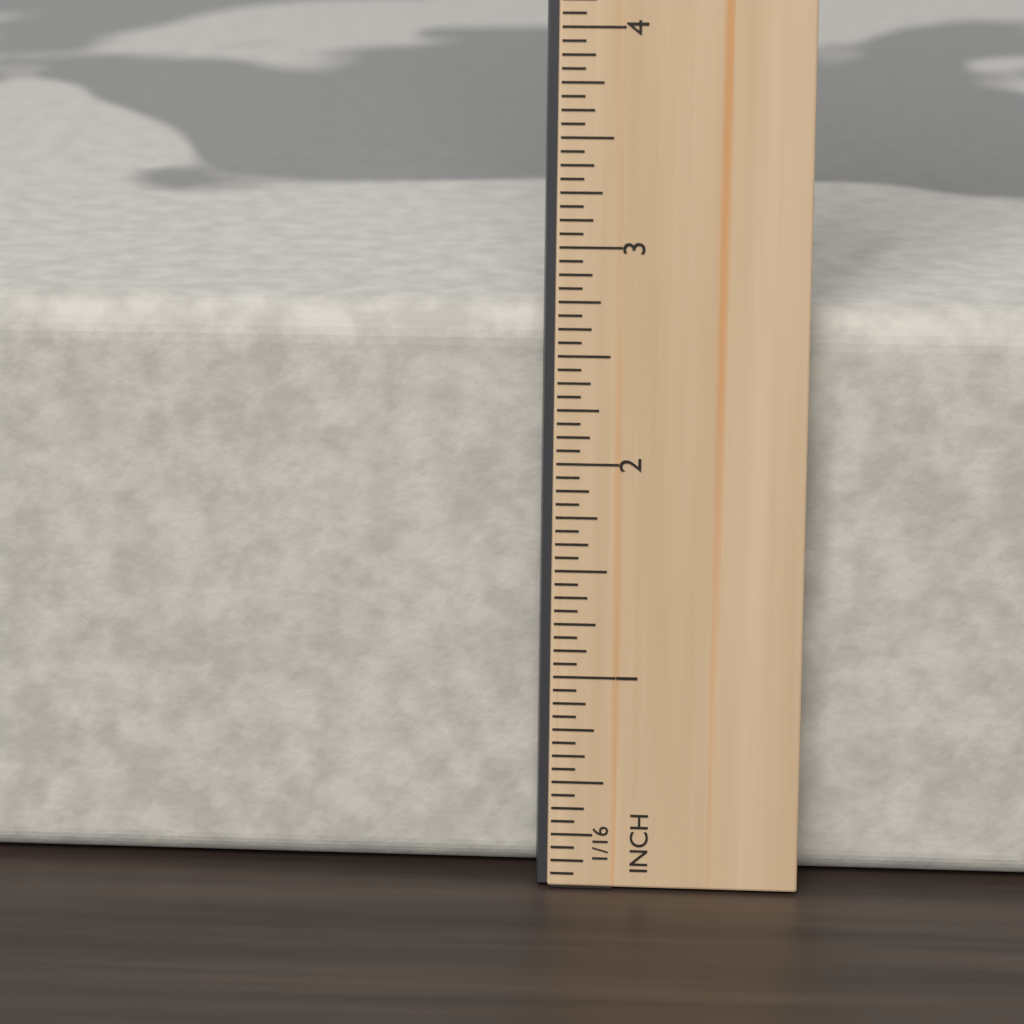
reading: 2.6875 in
